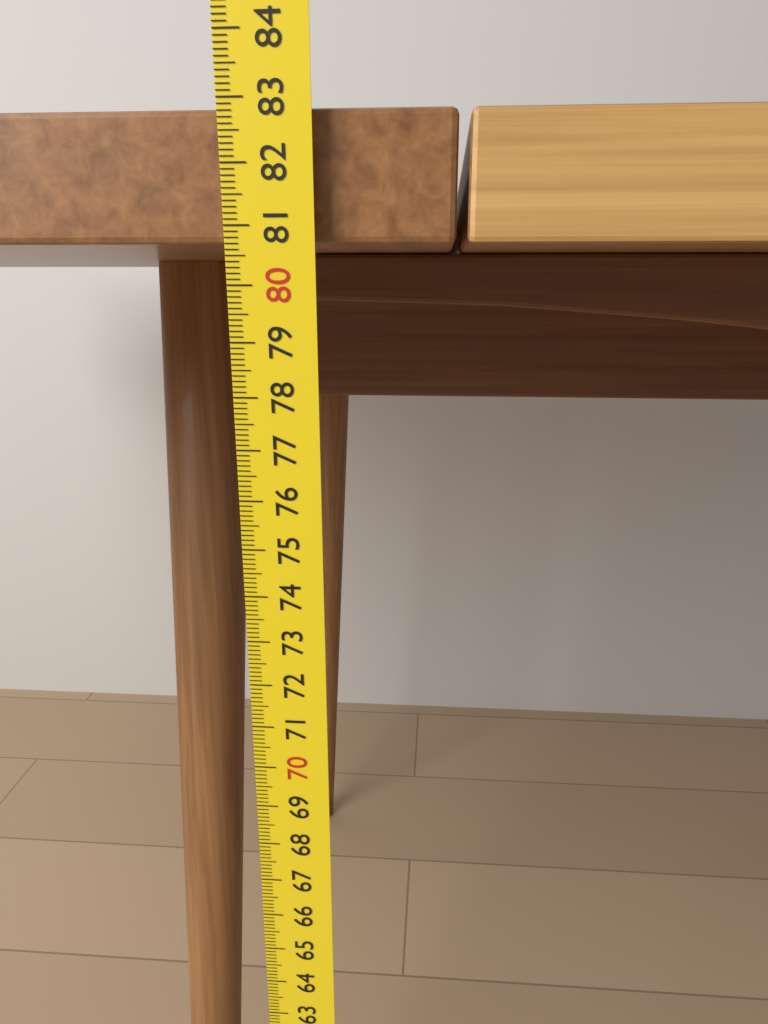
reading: 82.9 cm
